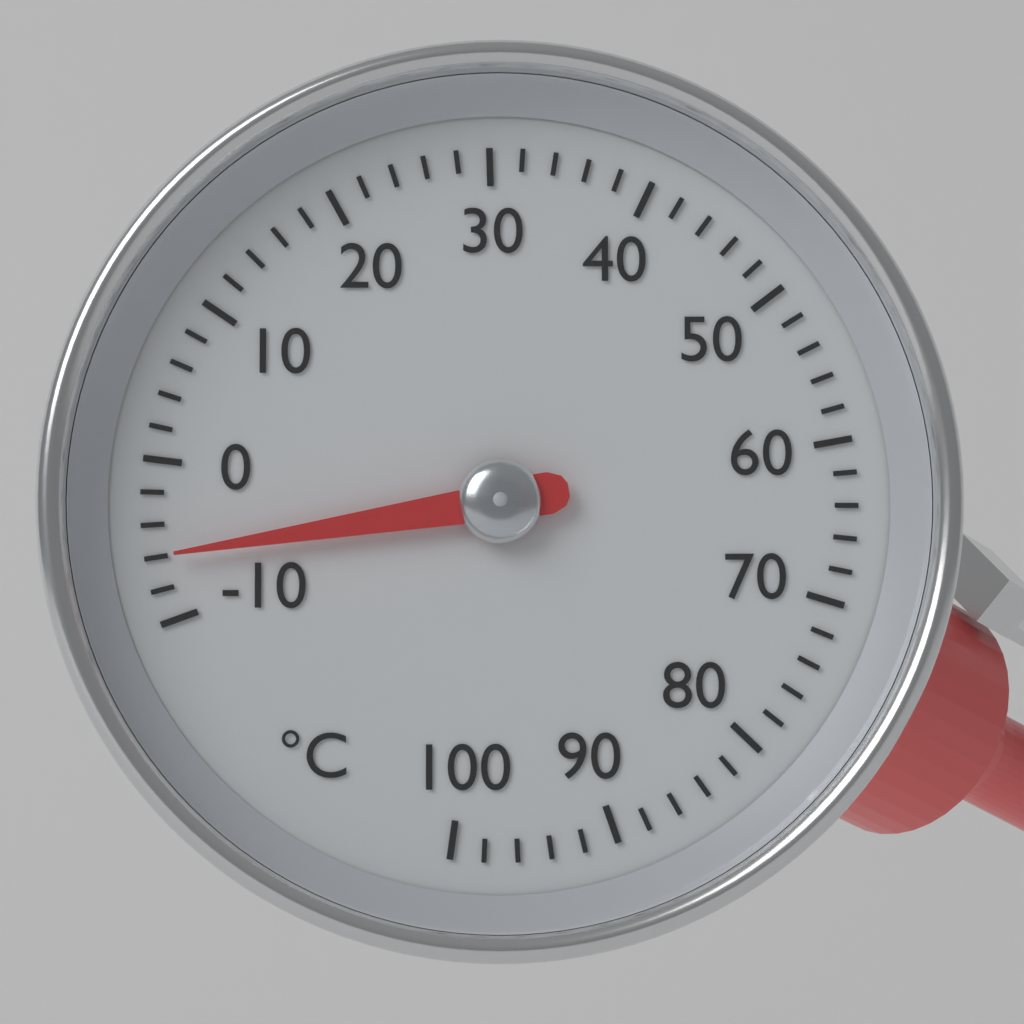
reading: -6 °C
